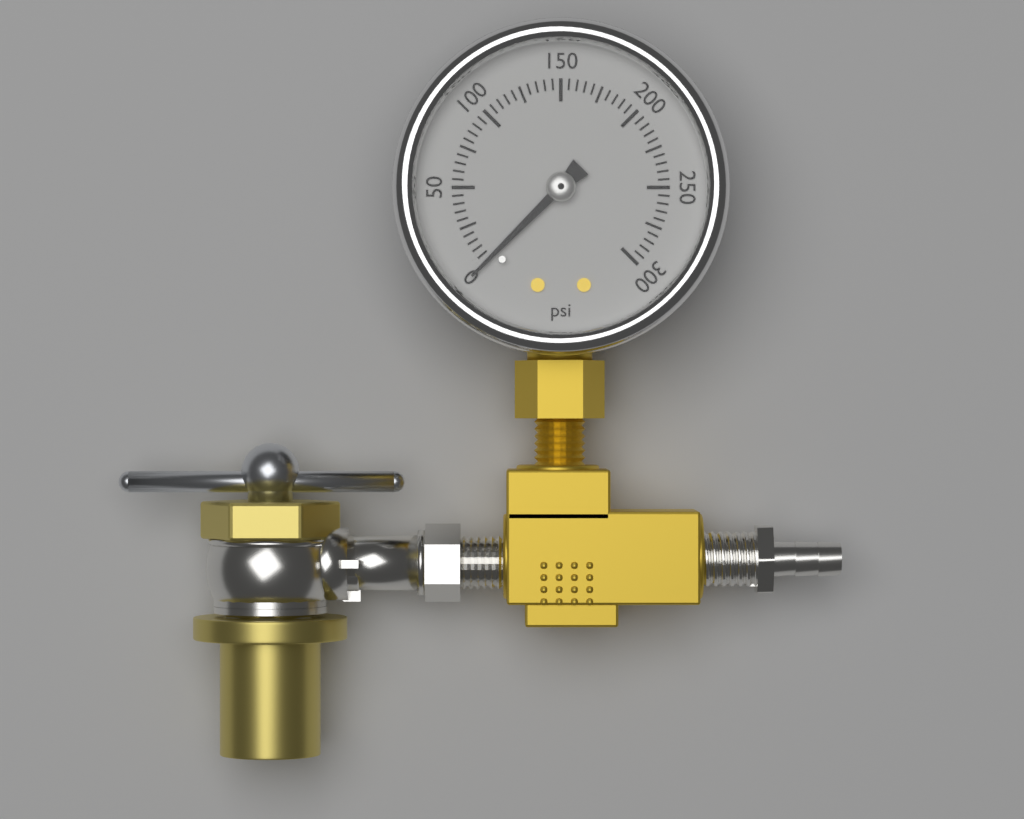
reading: 0 psi
